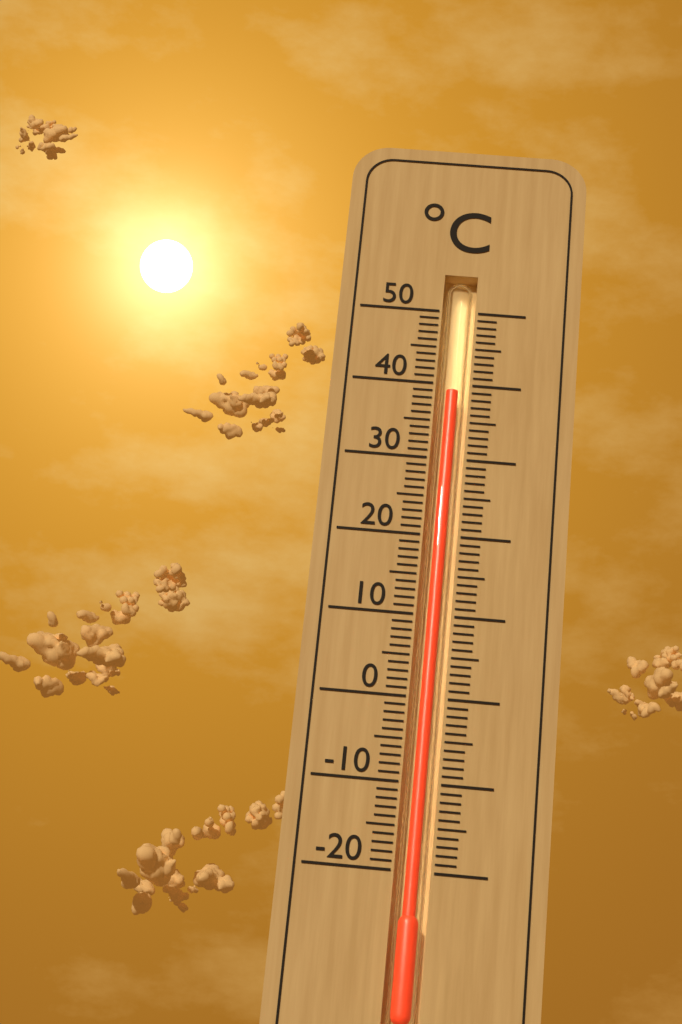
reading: 39 °C
